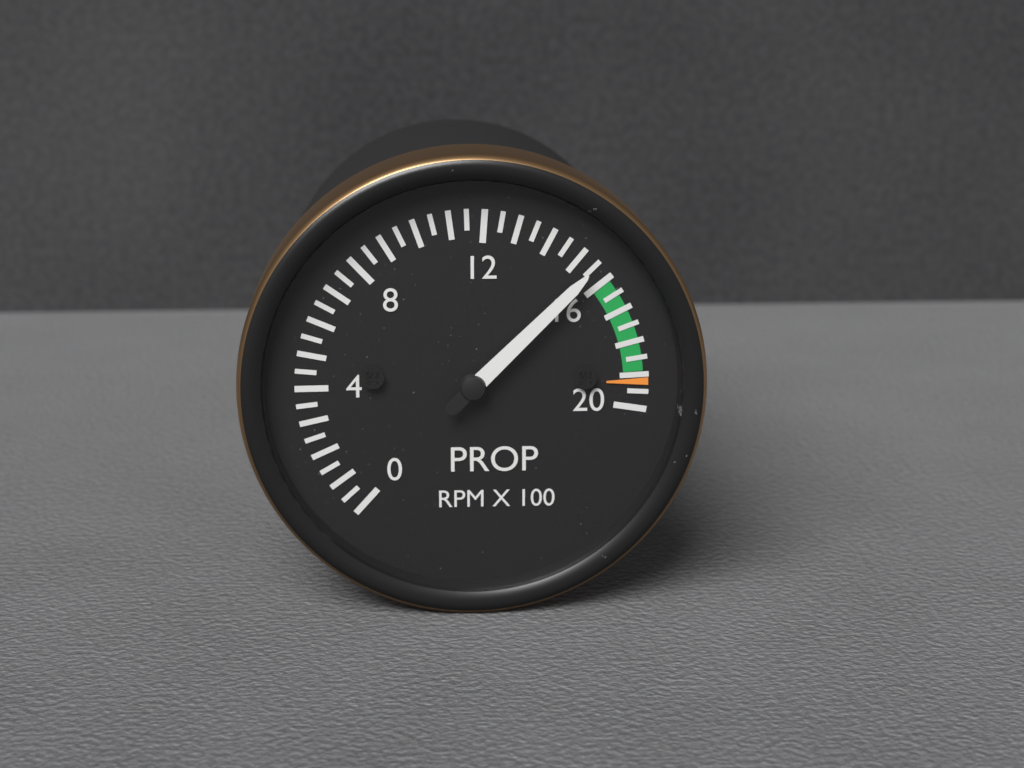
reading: 15.5 RPM X 100
